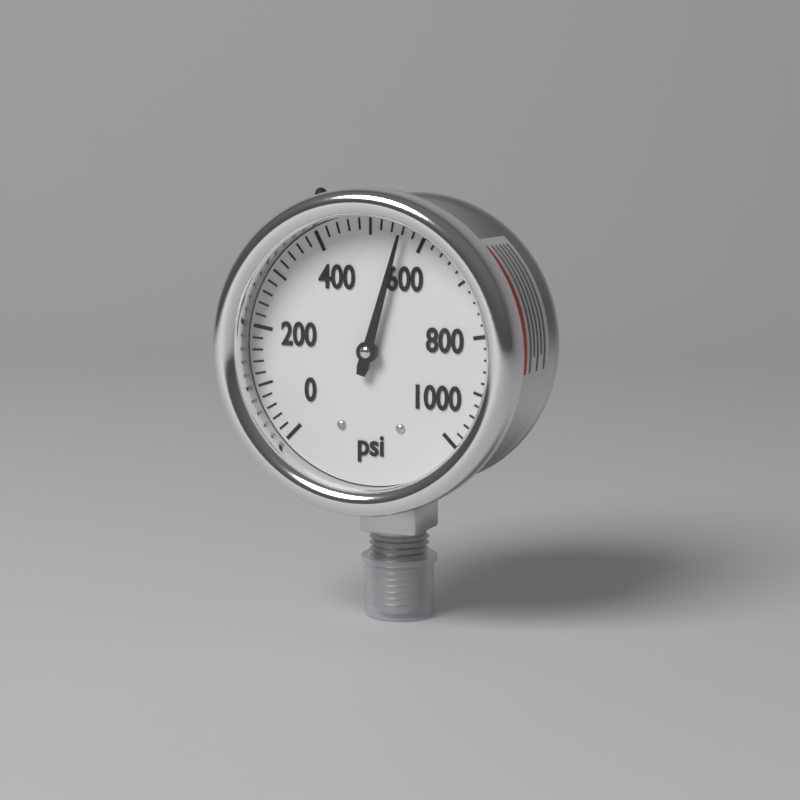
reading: 560 psi
